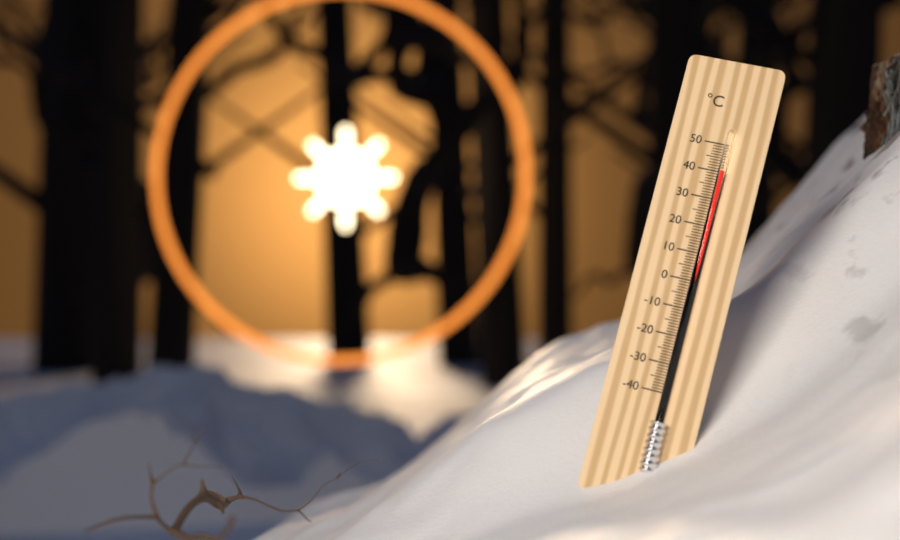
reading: 40 °C
